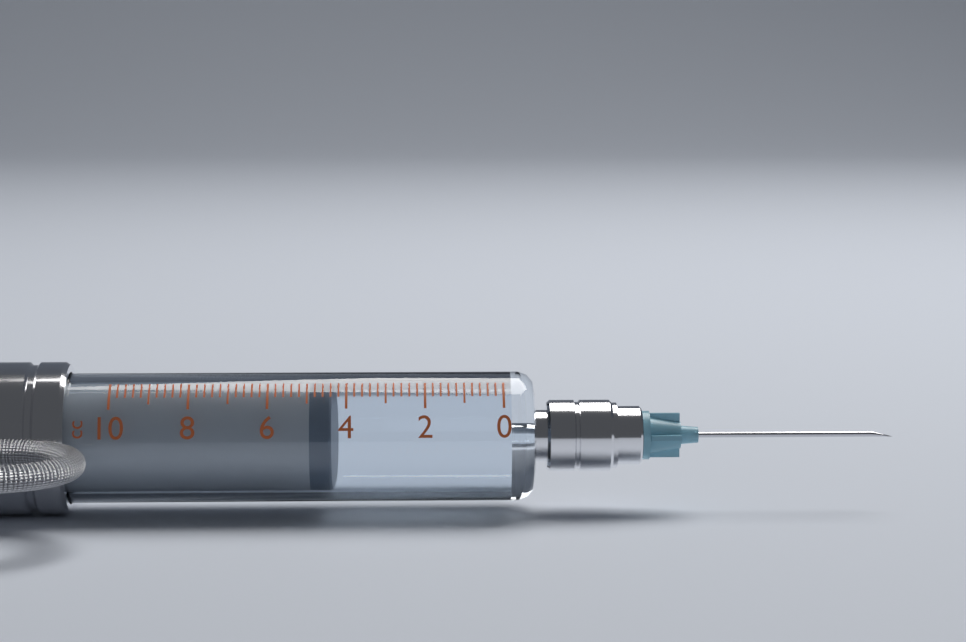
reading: 4.4 cc
